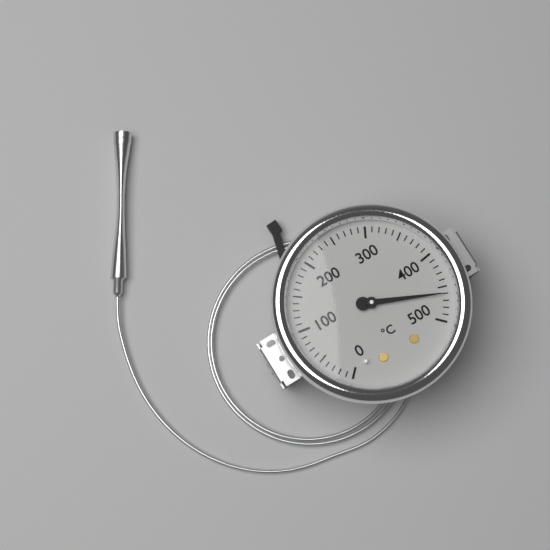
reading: 460 °C
